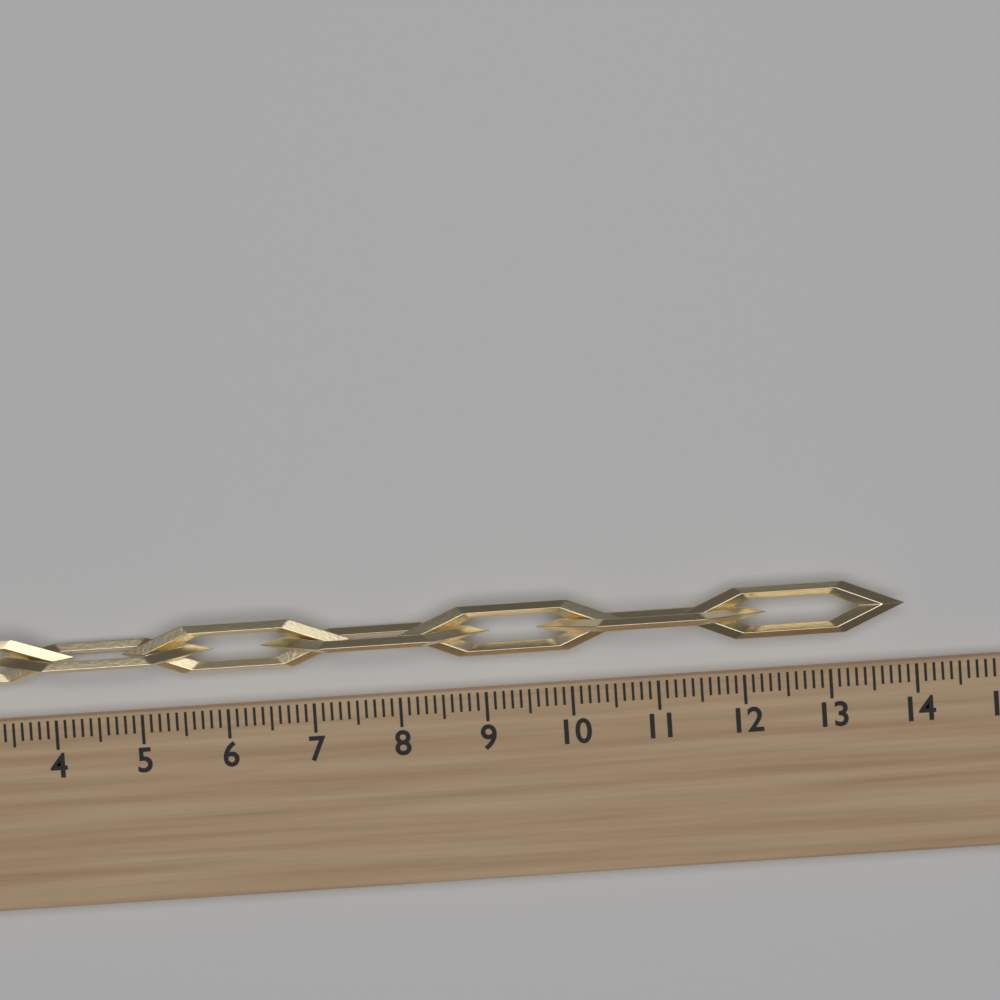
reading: 13.9 (no unit)
